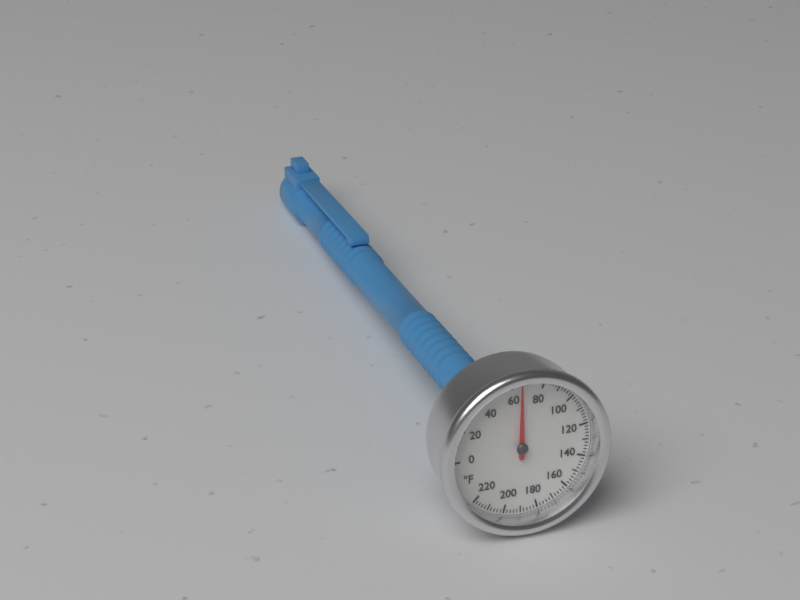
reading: 66 °F
